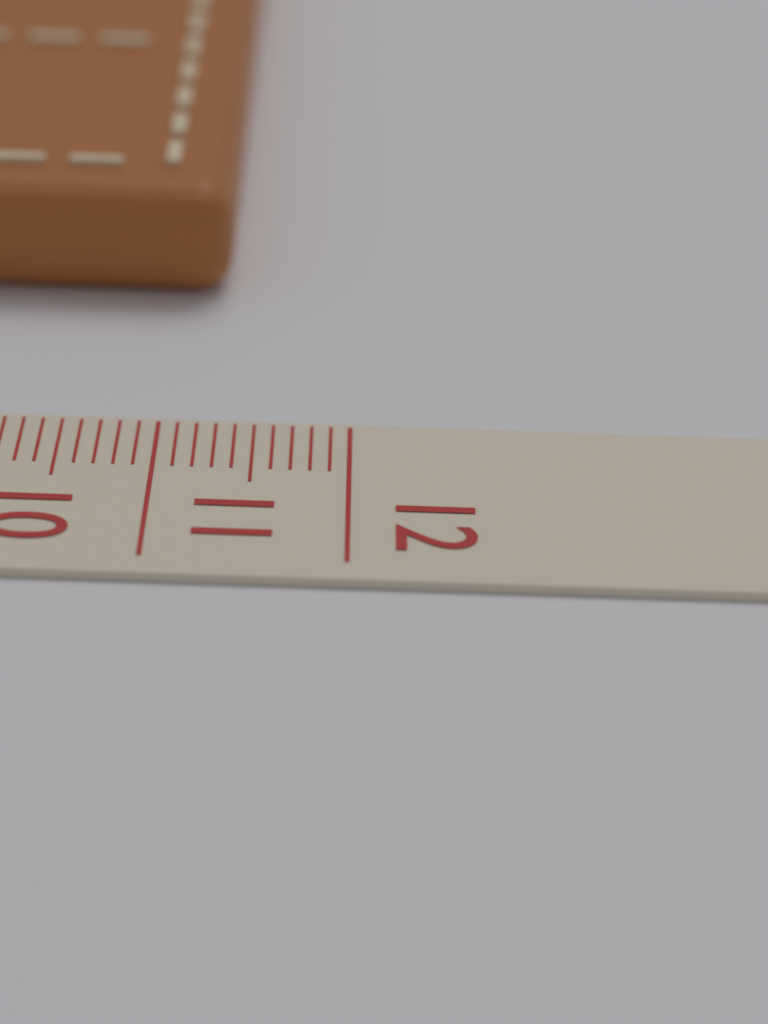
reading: 11.3 cm
